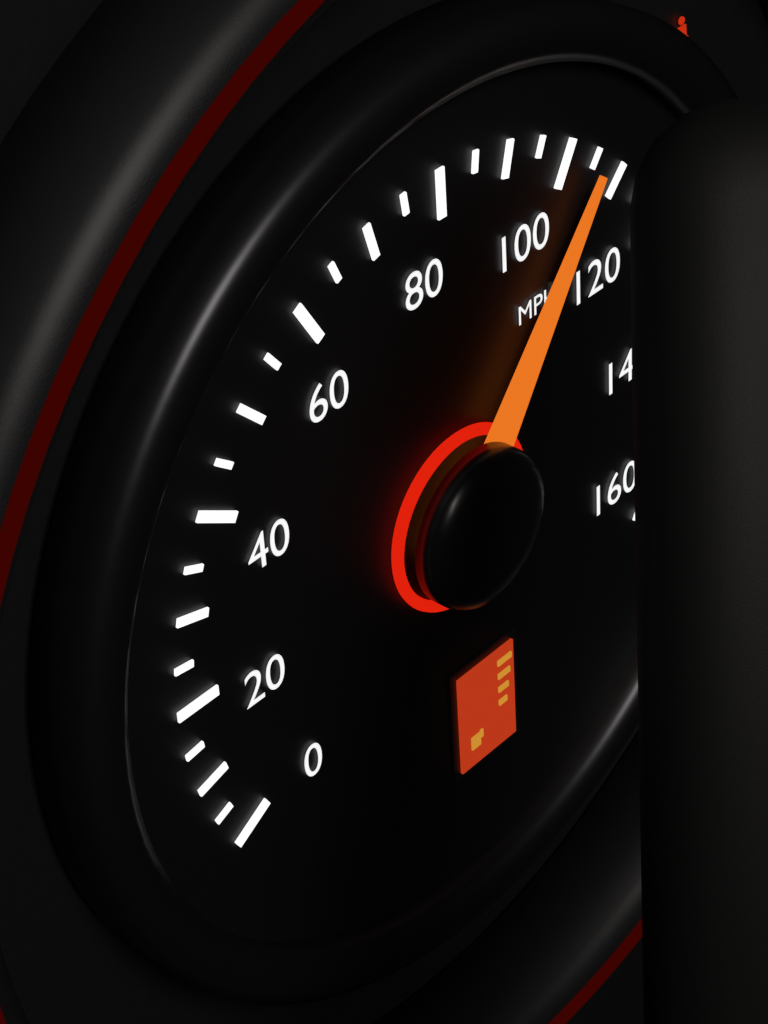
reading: 105 mph
